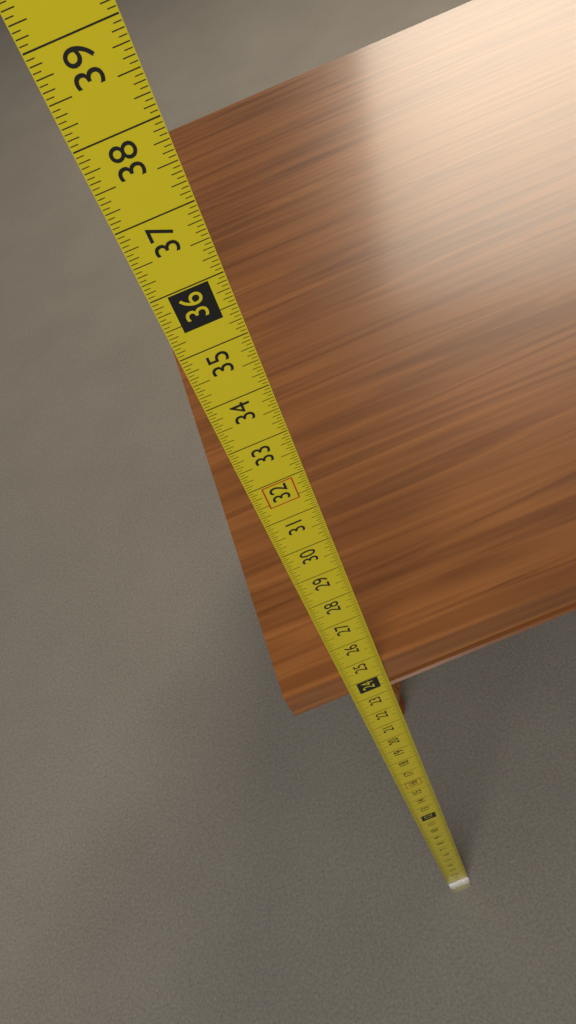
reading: 24.5625 in
